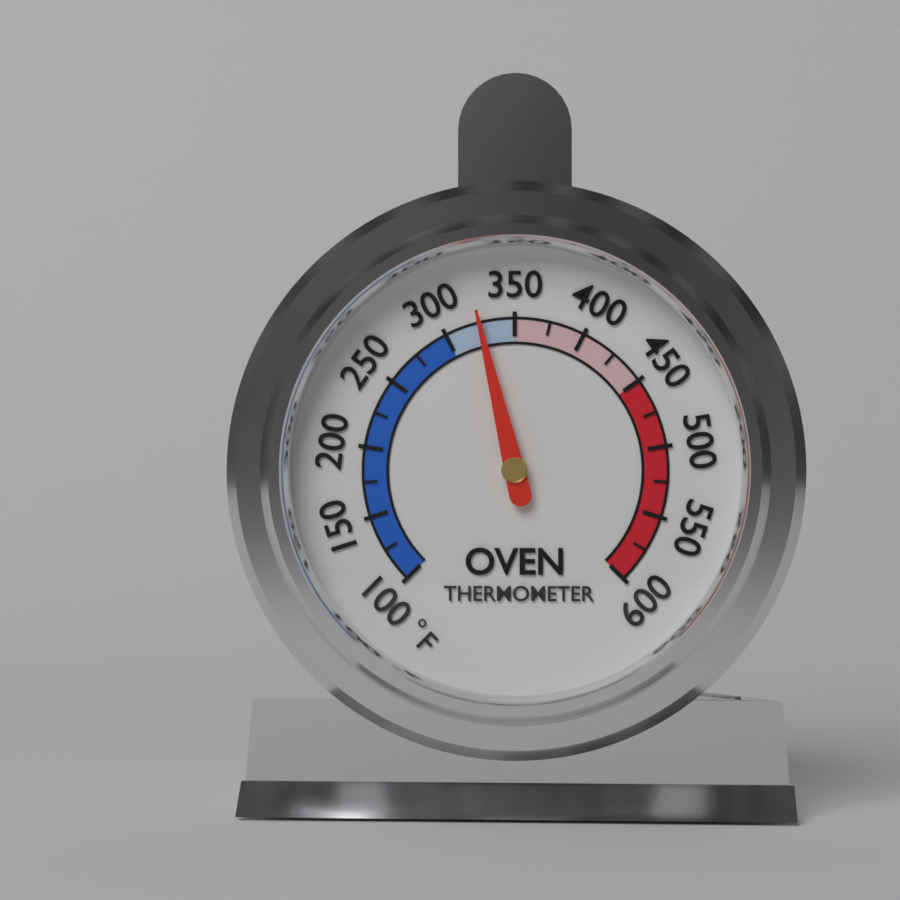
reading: 325 °F
